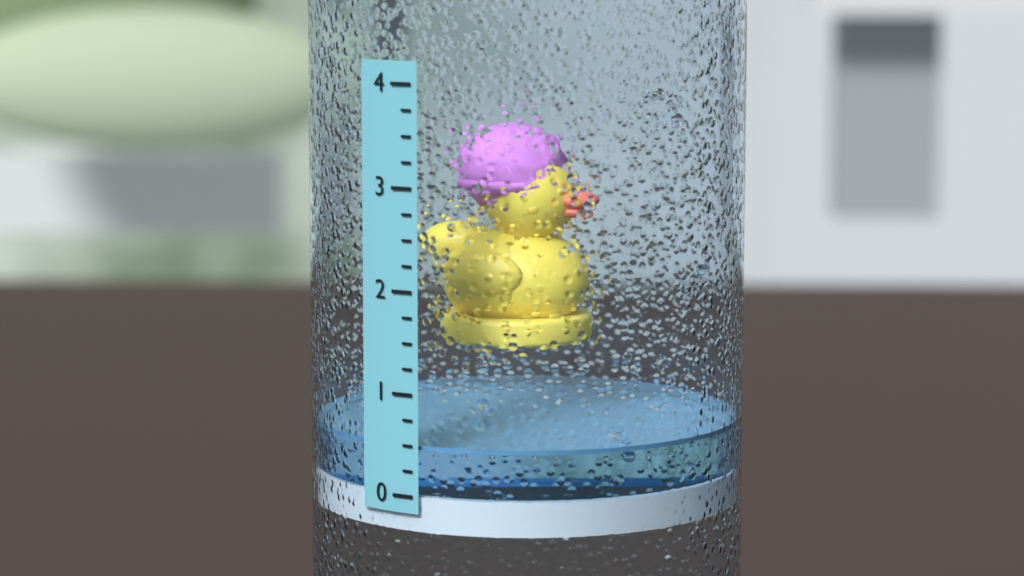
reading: 0.50 (no unit)
